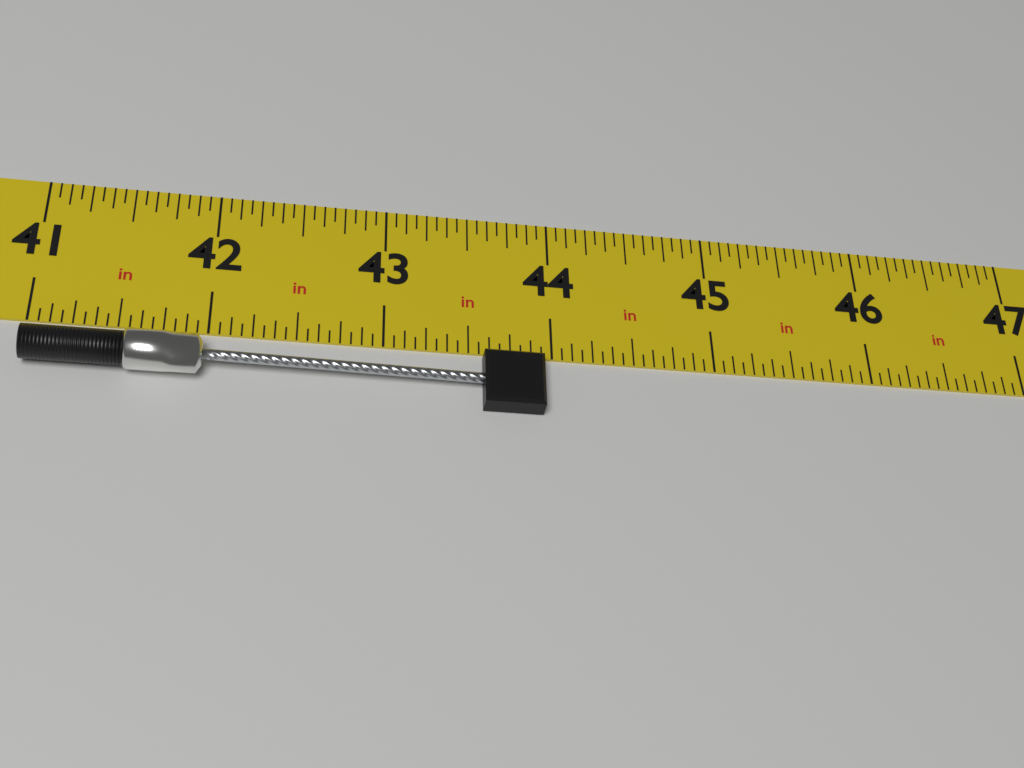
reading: 43.9375 in
